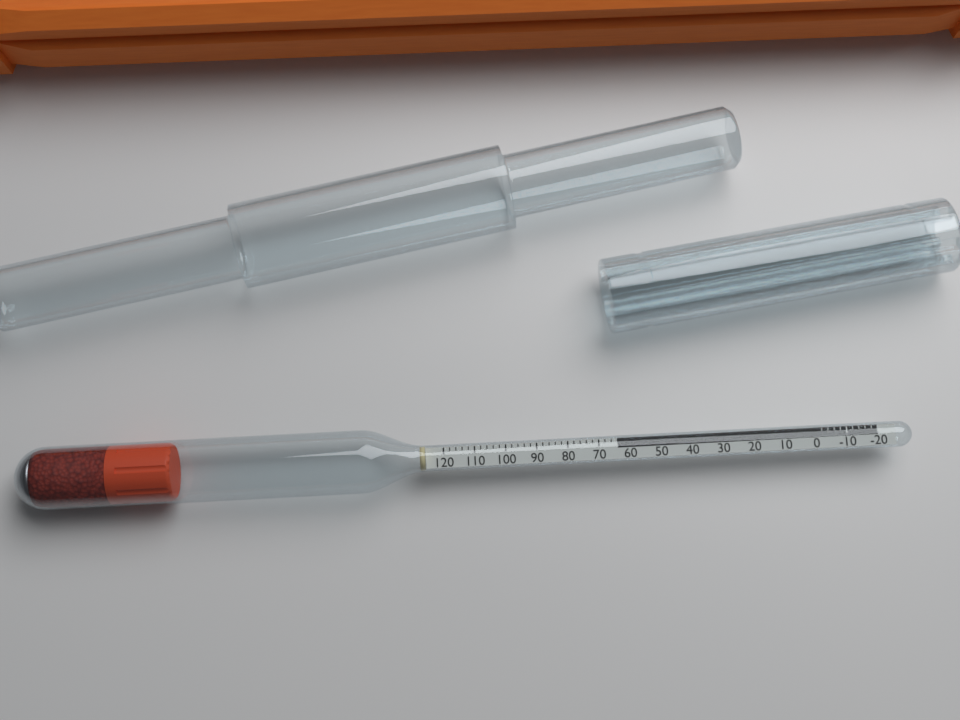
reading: 64 (no unit)
